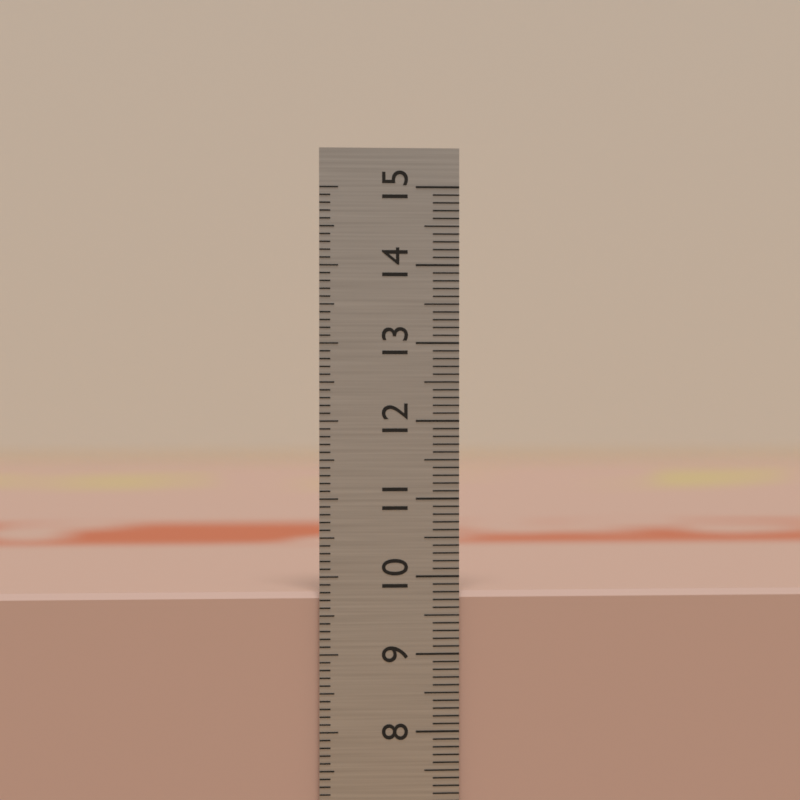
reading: 9.8 cm
